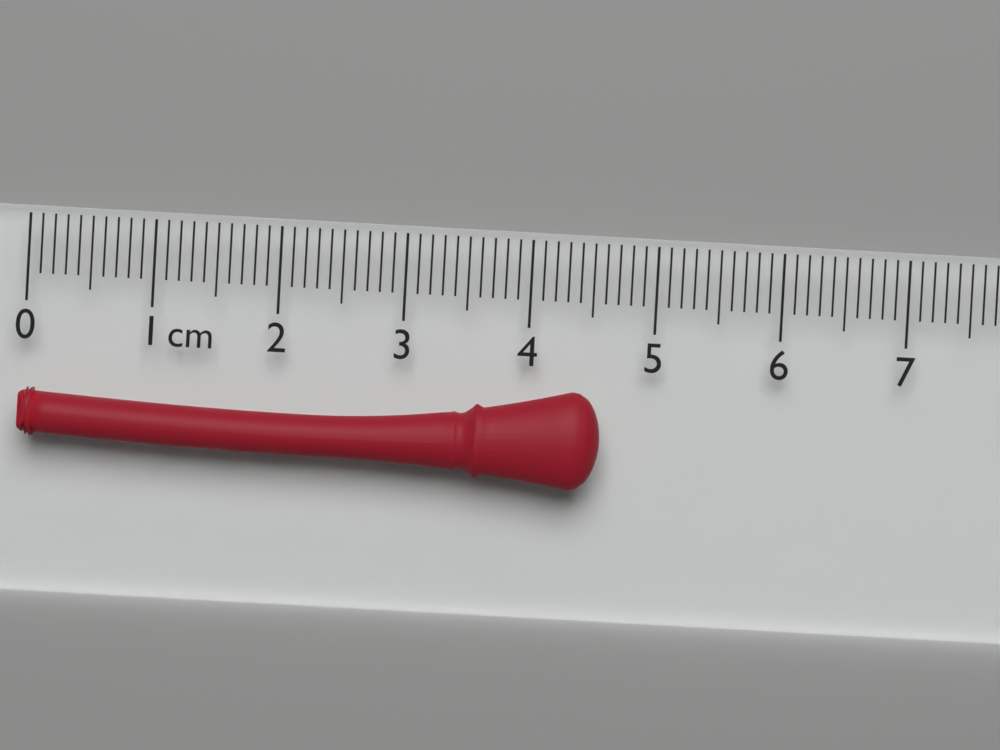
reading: 4.6 cm
